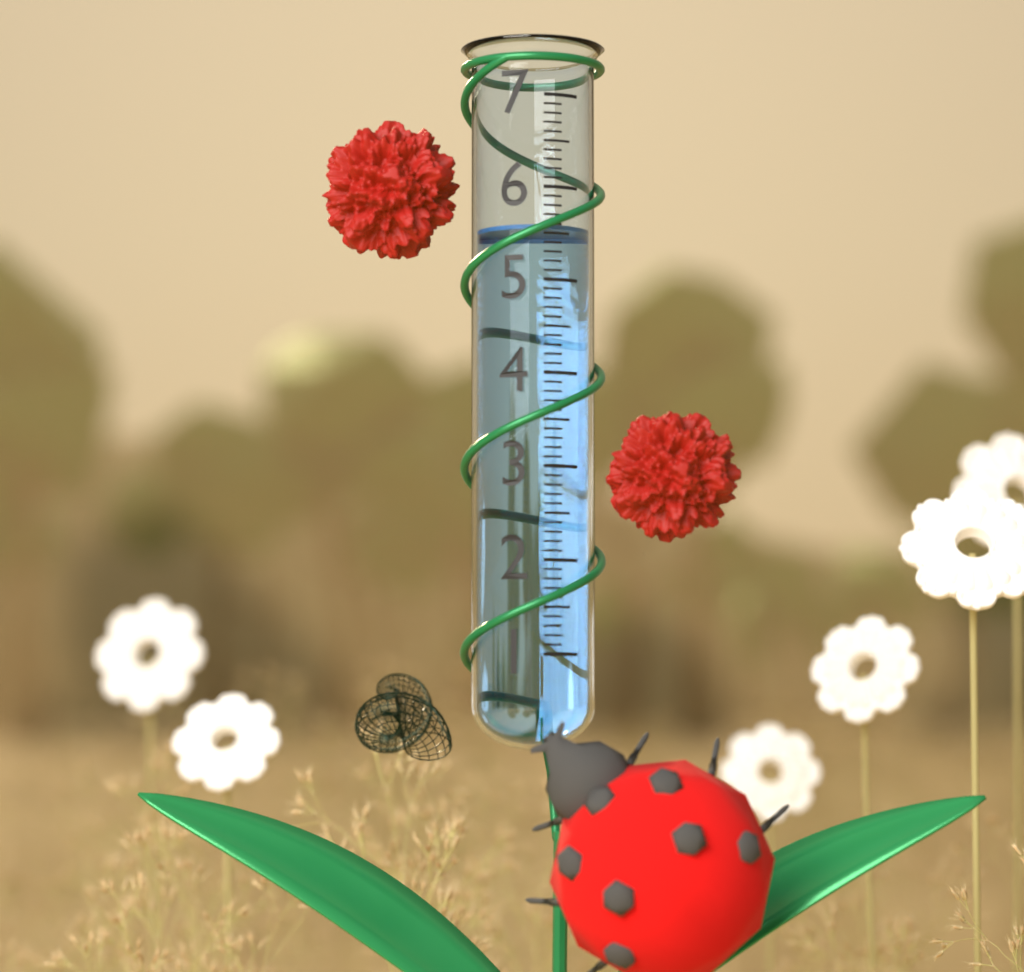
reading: 5.6 (no unit)
